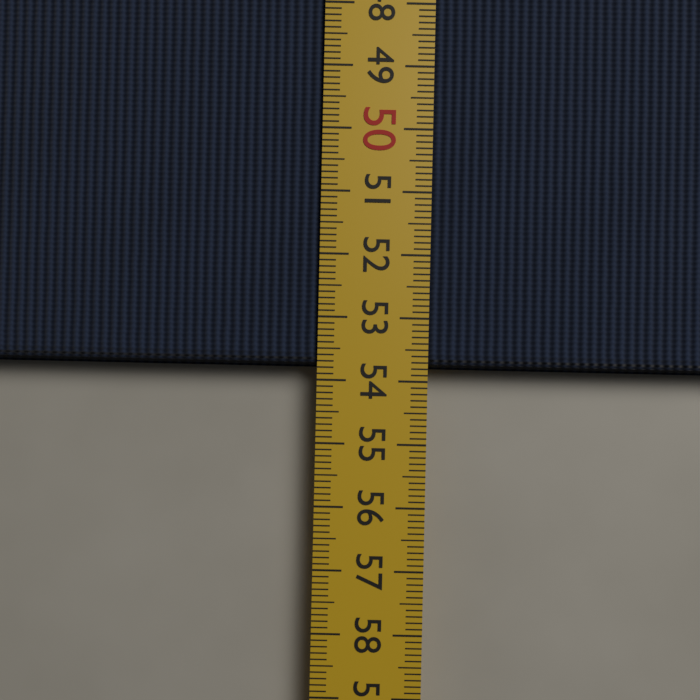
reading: 53.8 cm
